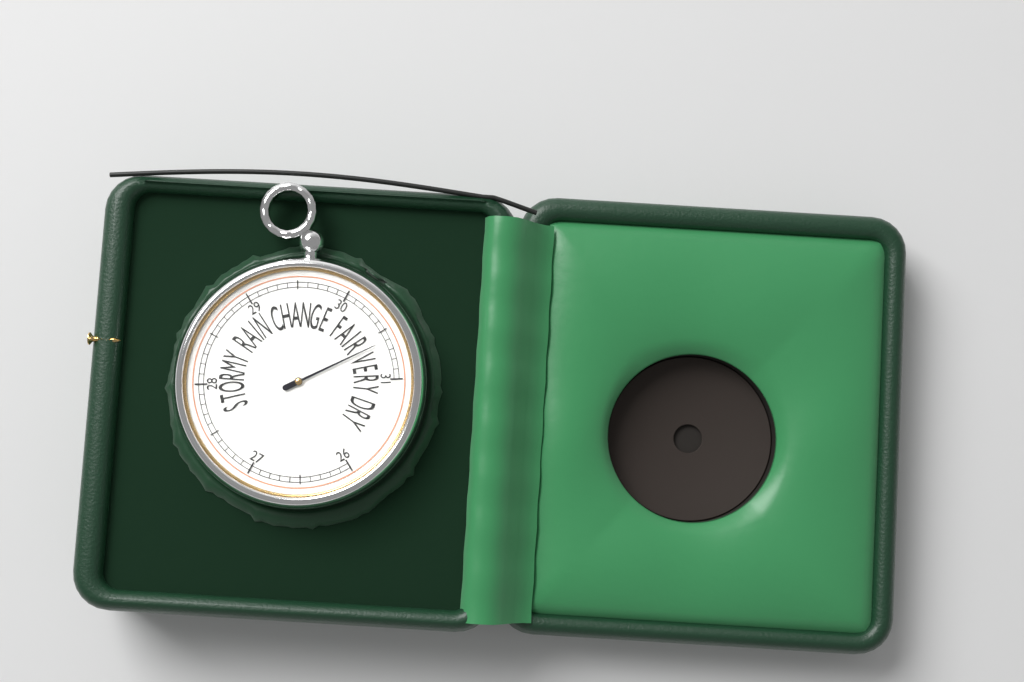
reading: 30.6 inHg
